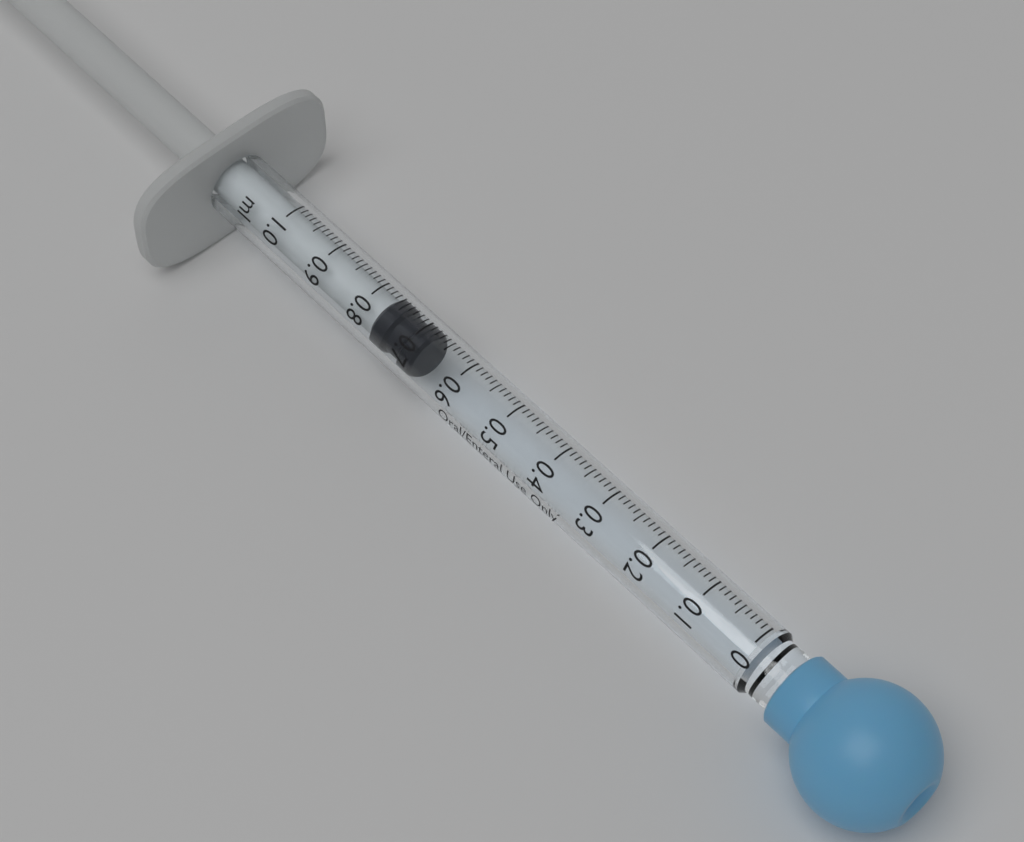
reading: 0.68 ml
